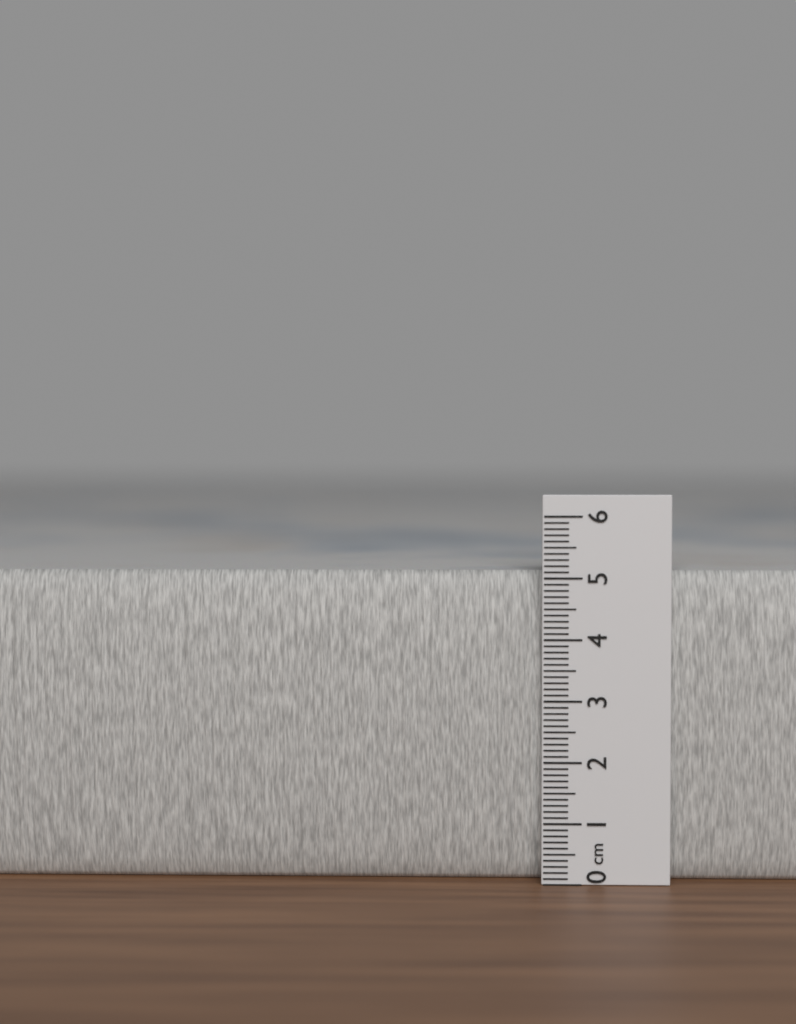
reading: 5.1 cm
